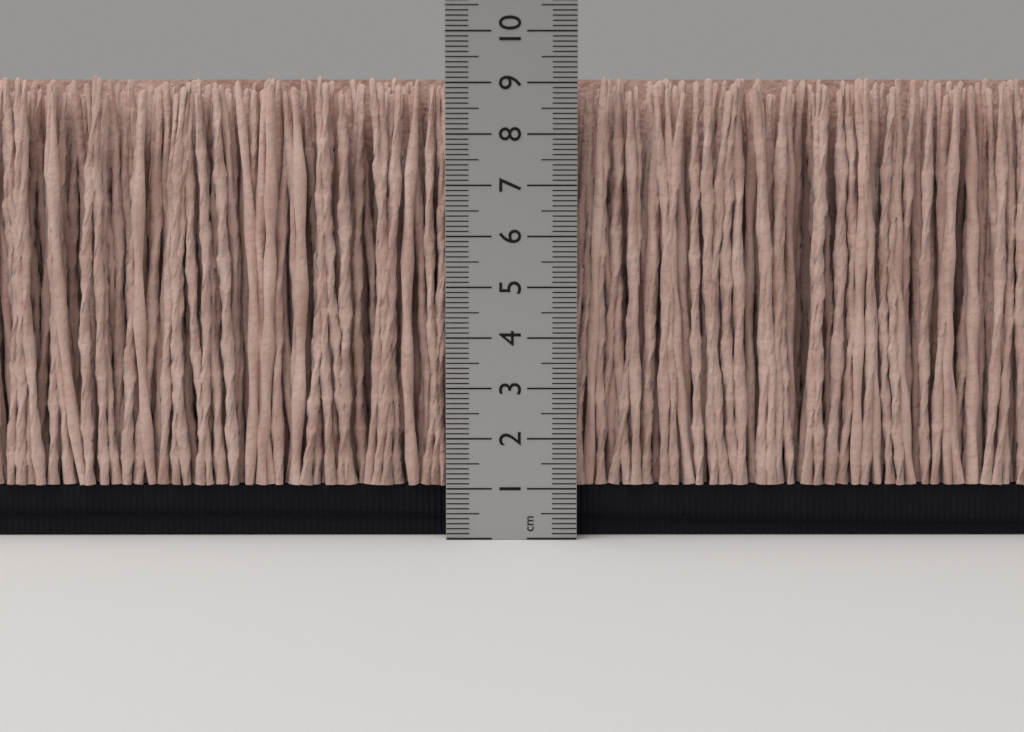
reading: 9.2 cm
